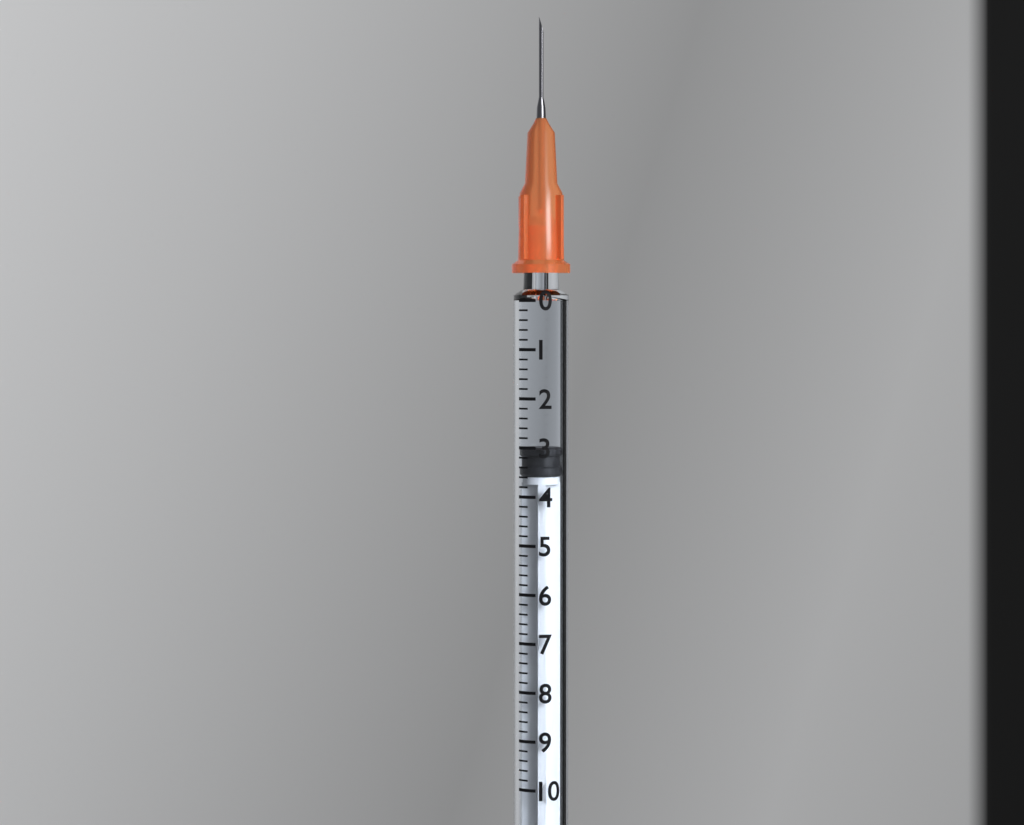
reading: 3.0 (no unit)
